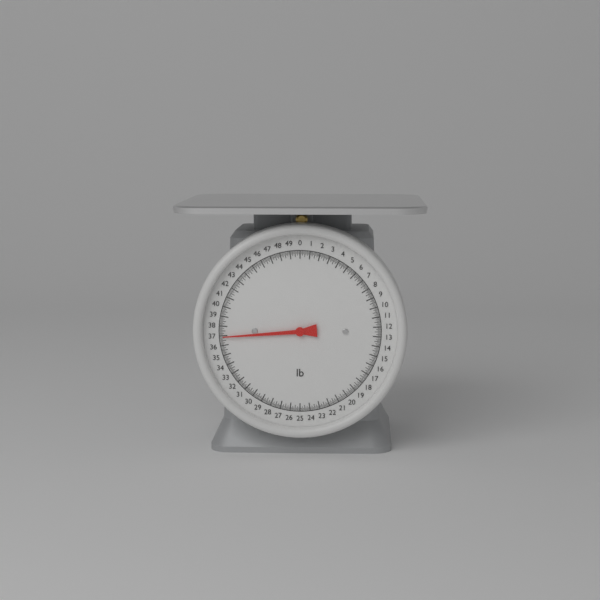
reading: 36.875 lb
